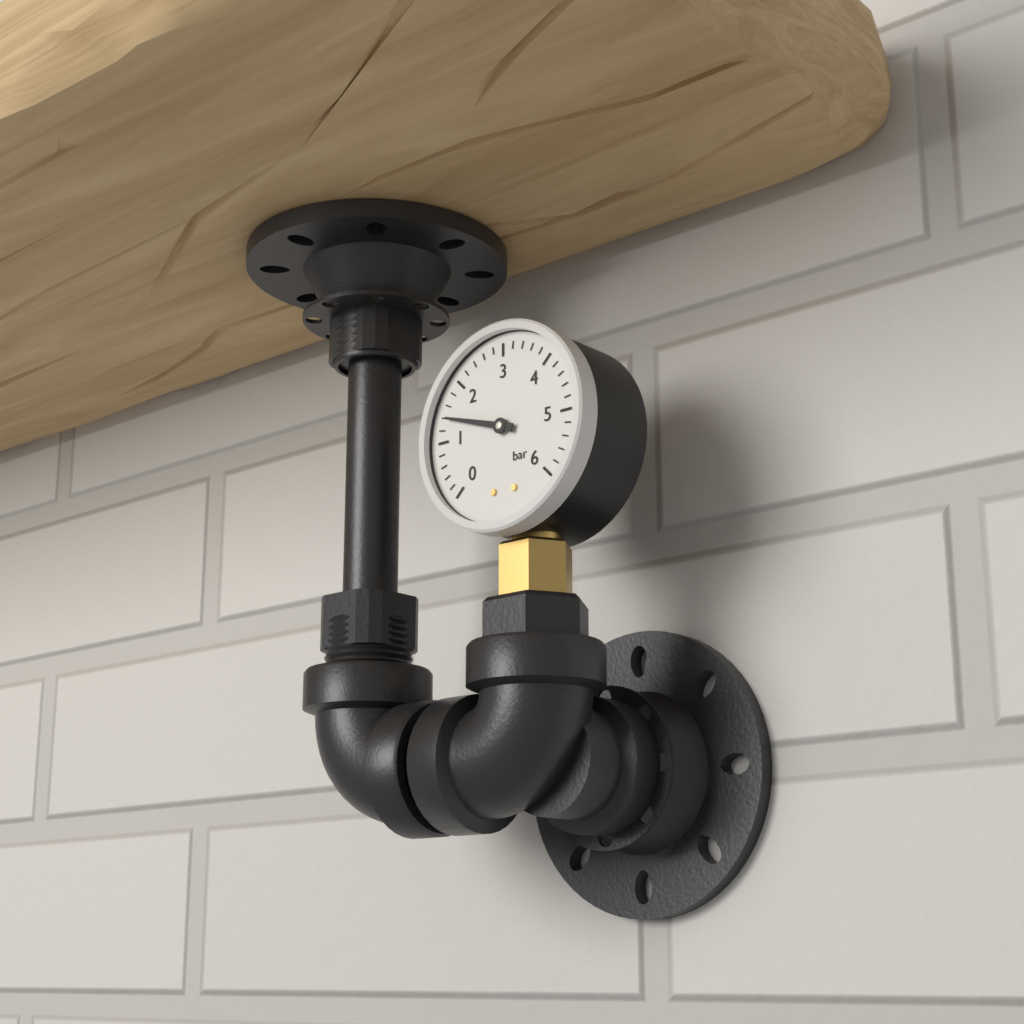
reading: 1.4 bar
